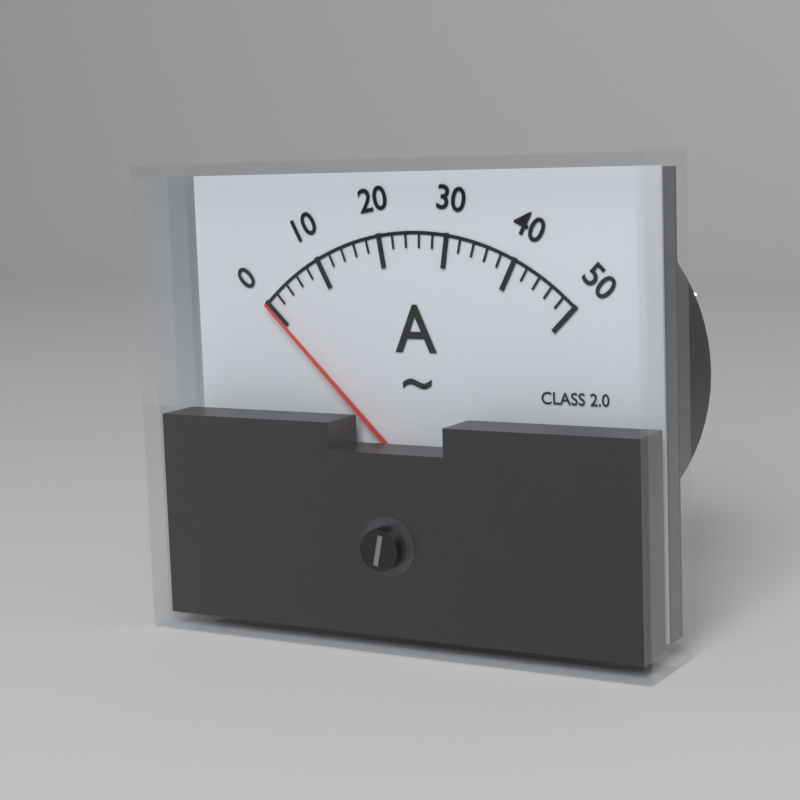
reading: 0 A
